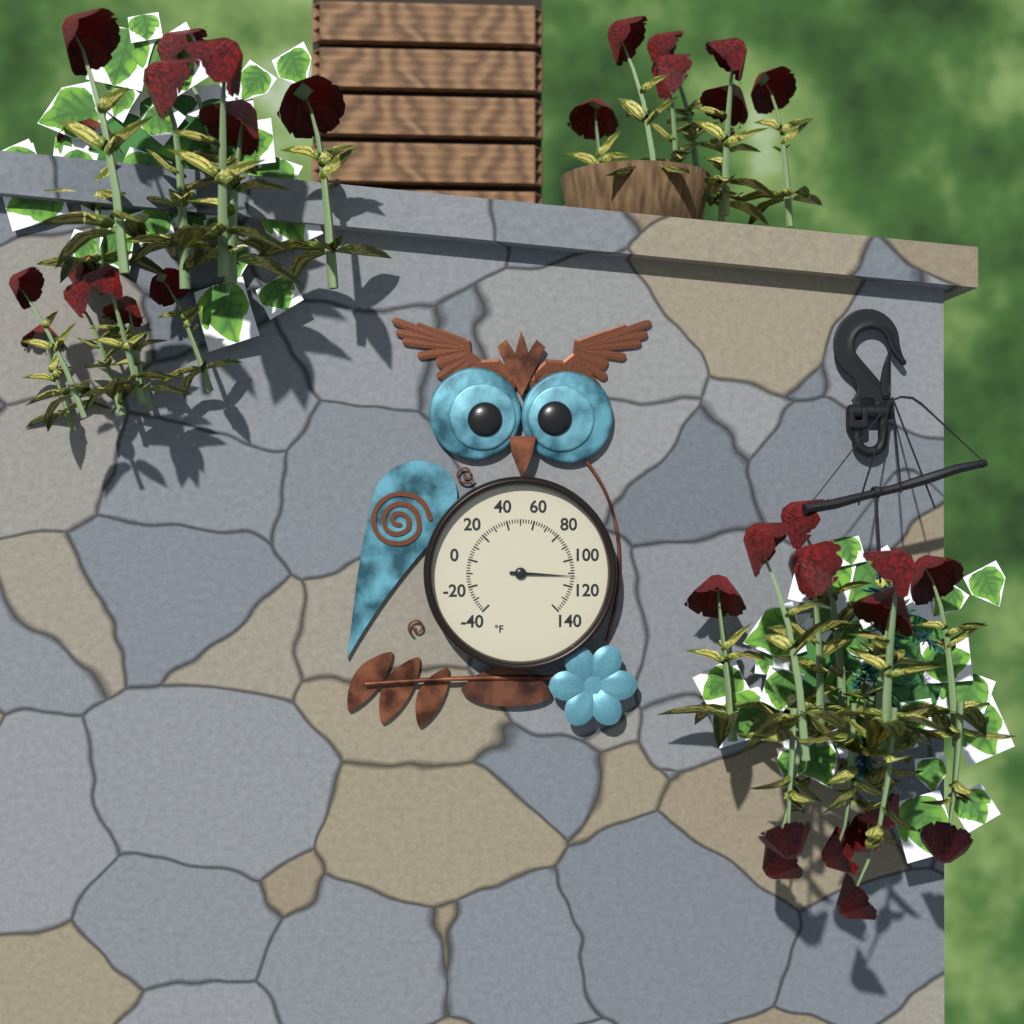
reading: 112 °F
